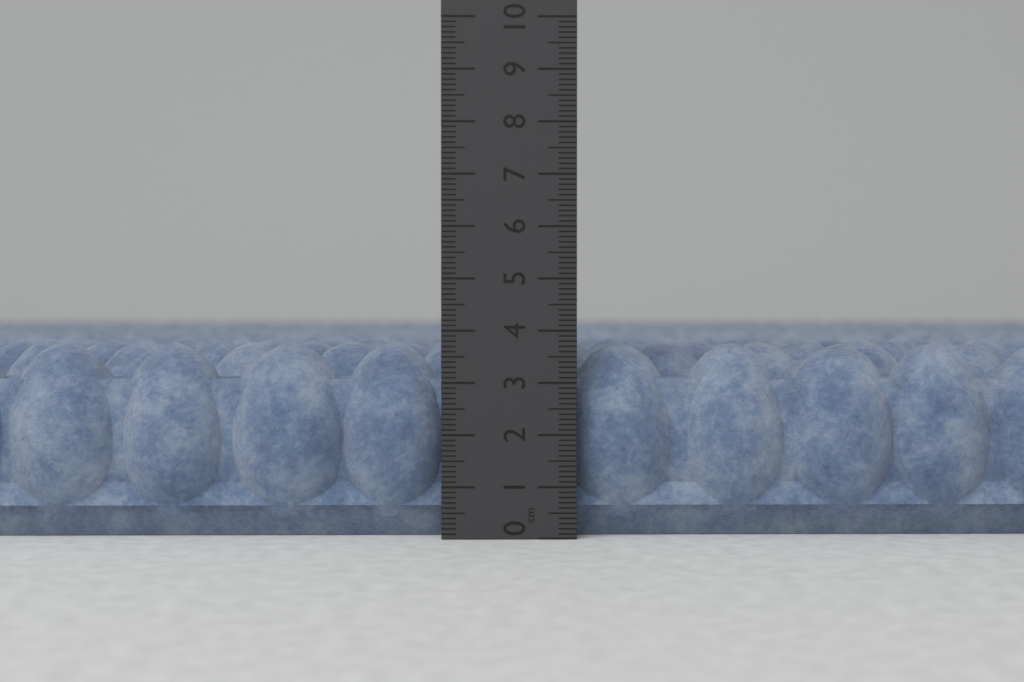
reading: 3.8 cm
